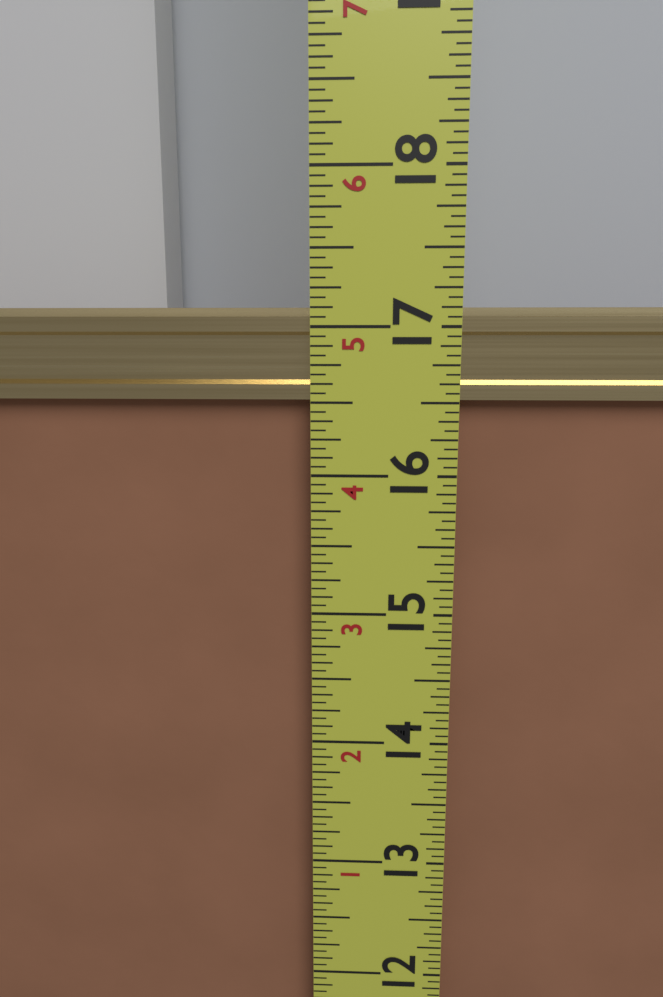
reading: 17.1250 in
